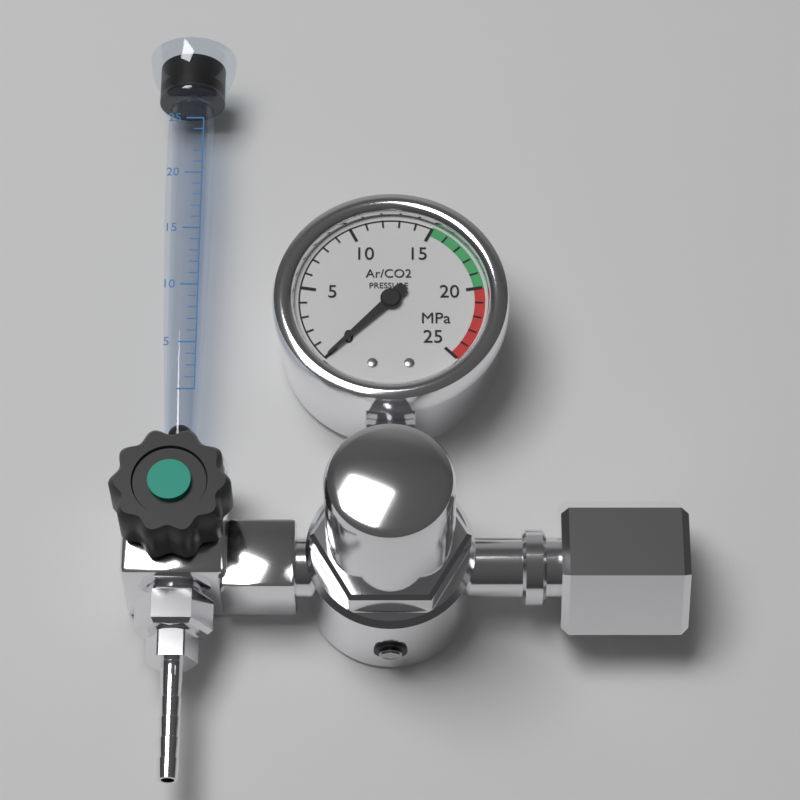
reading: 0 MPa
